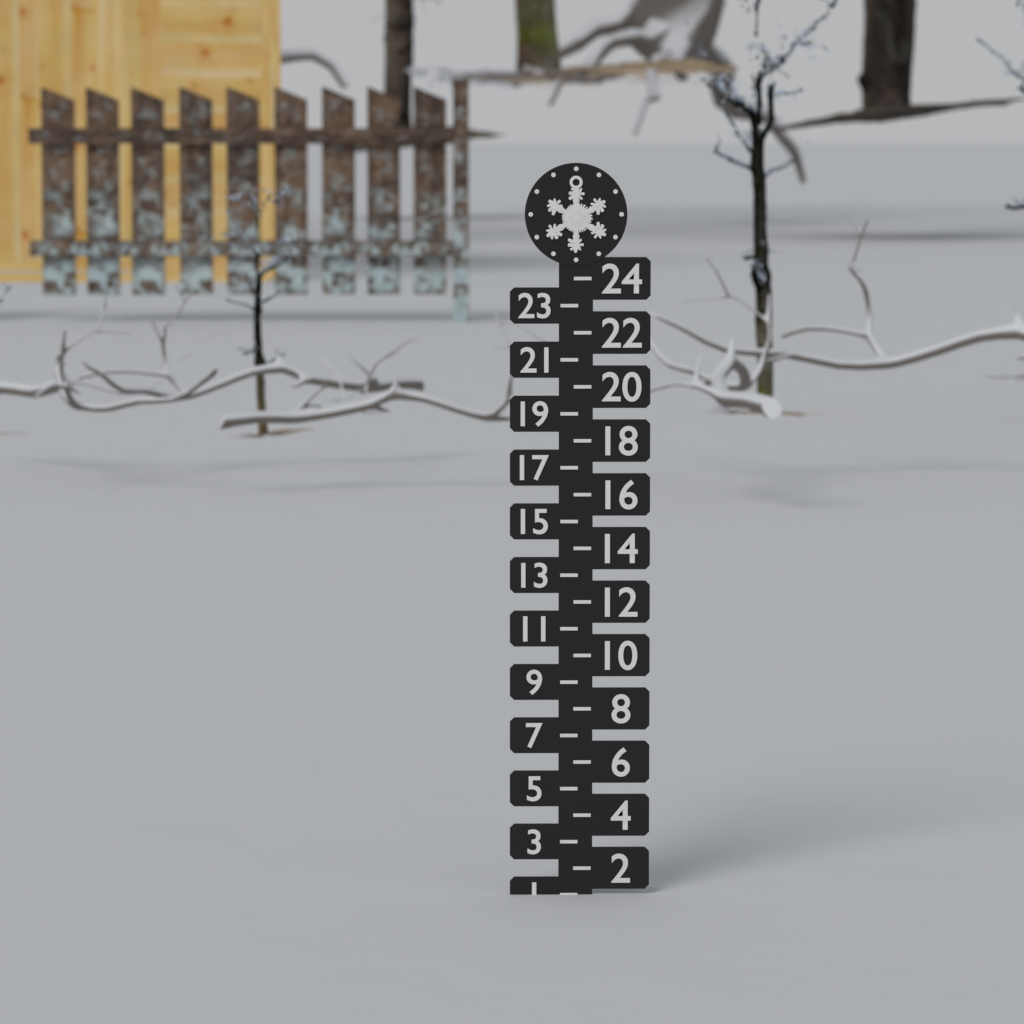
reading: 1 (no unit)
